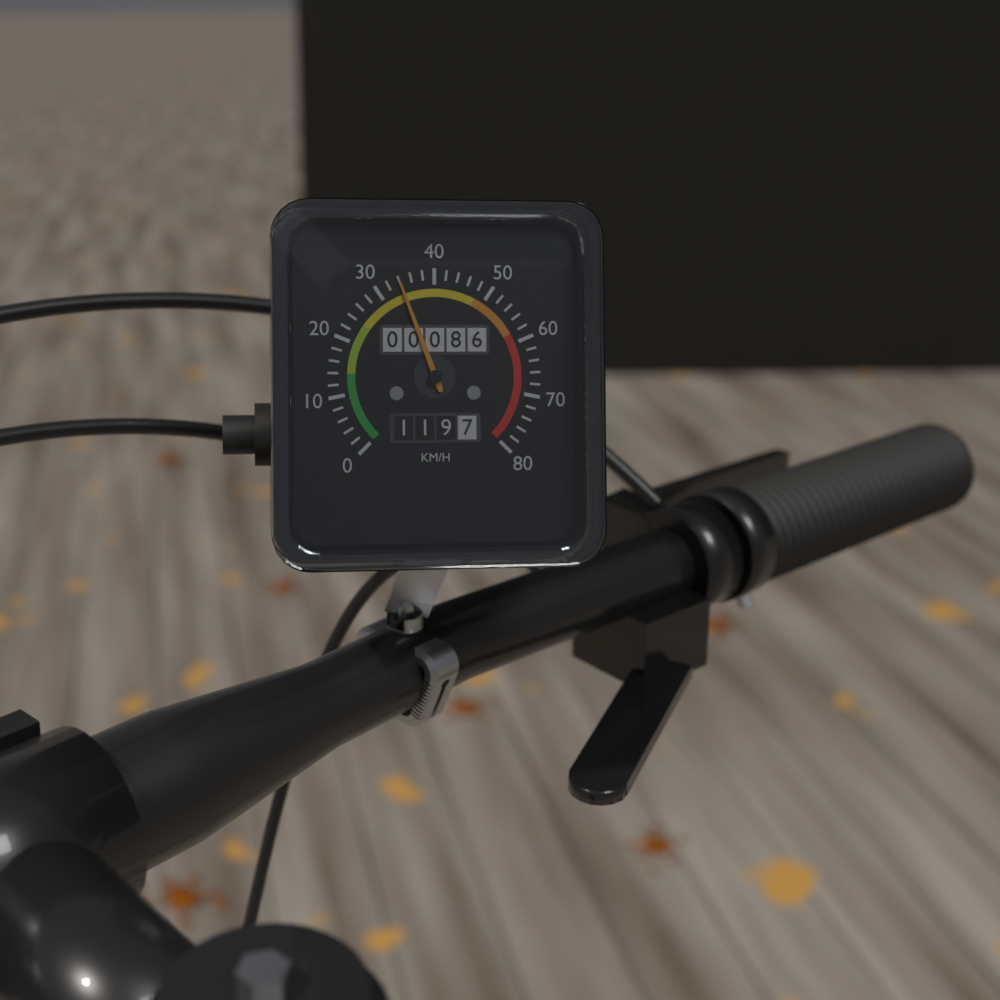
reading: 34 km/h
